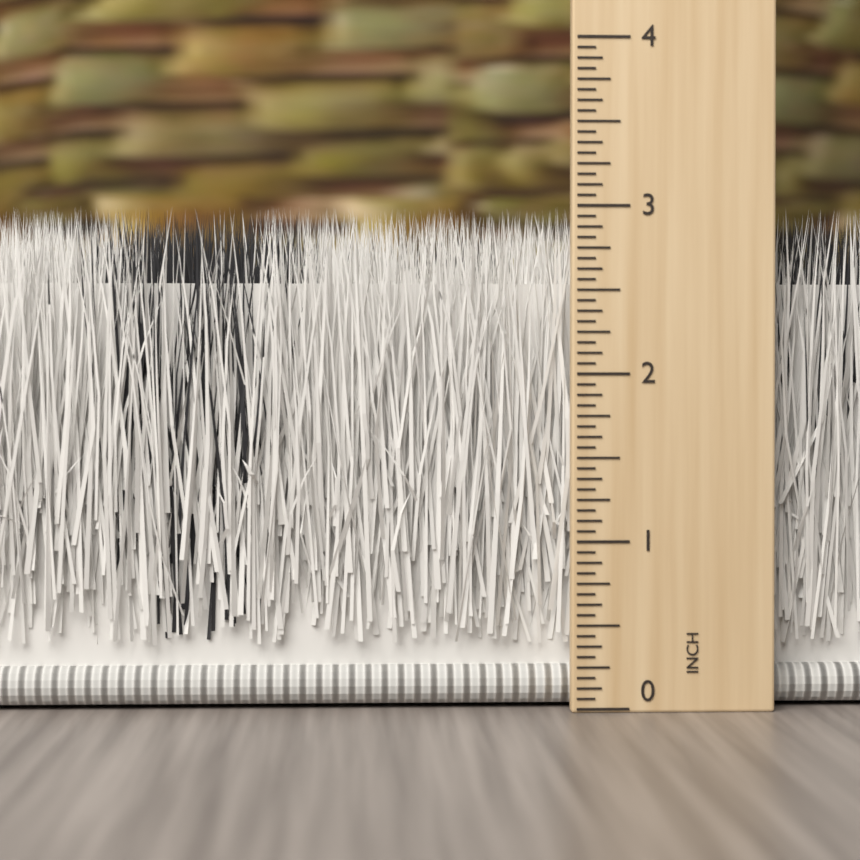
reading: 3.0000 inch
